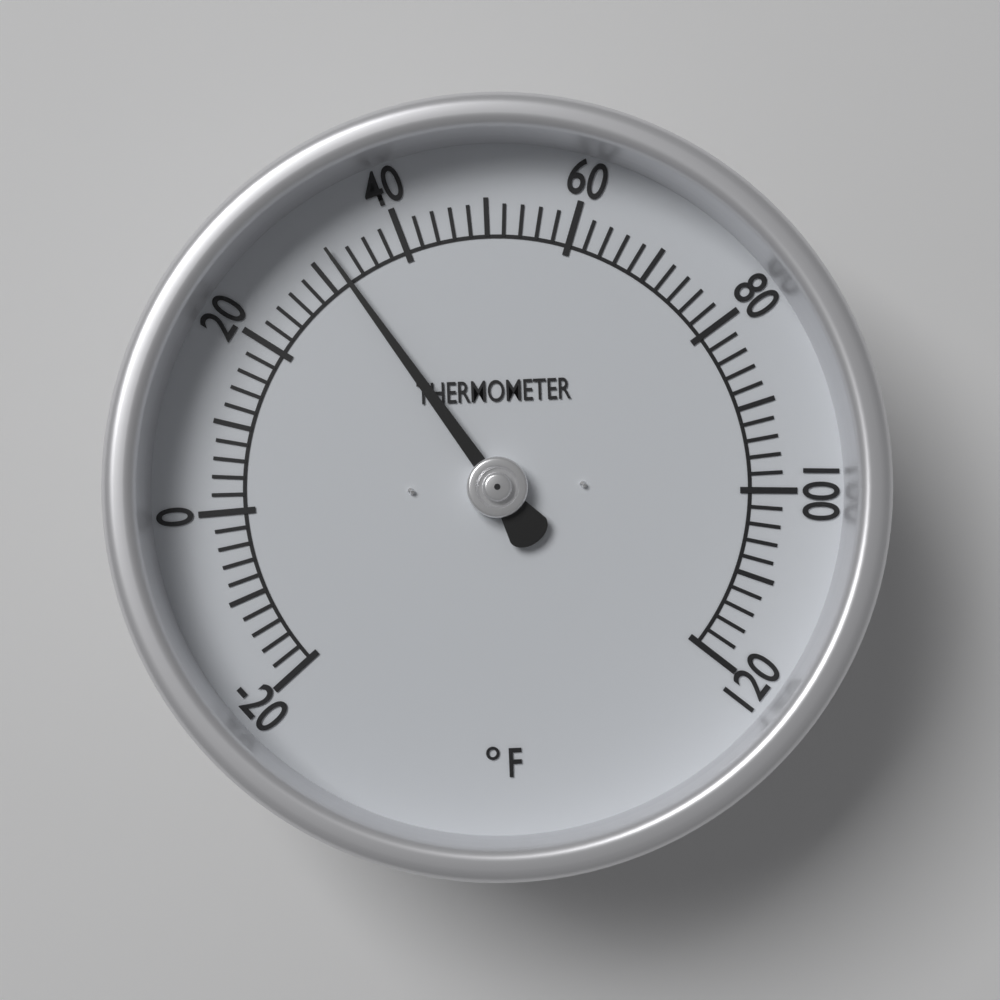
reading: 32 °F
